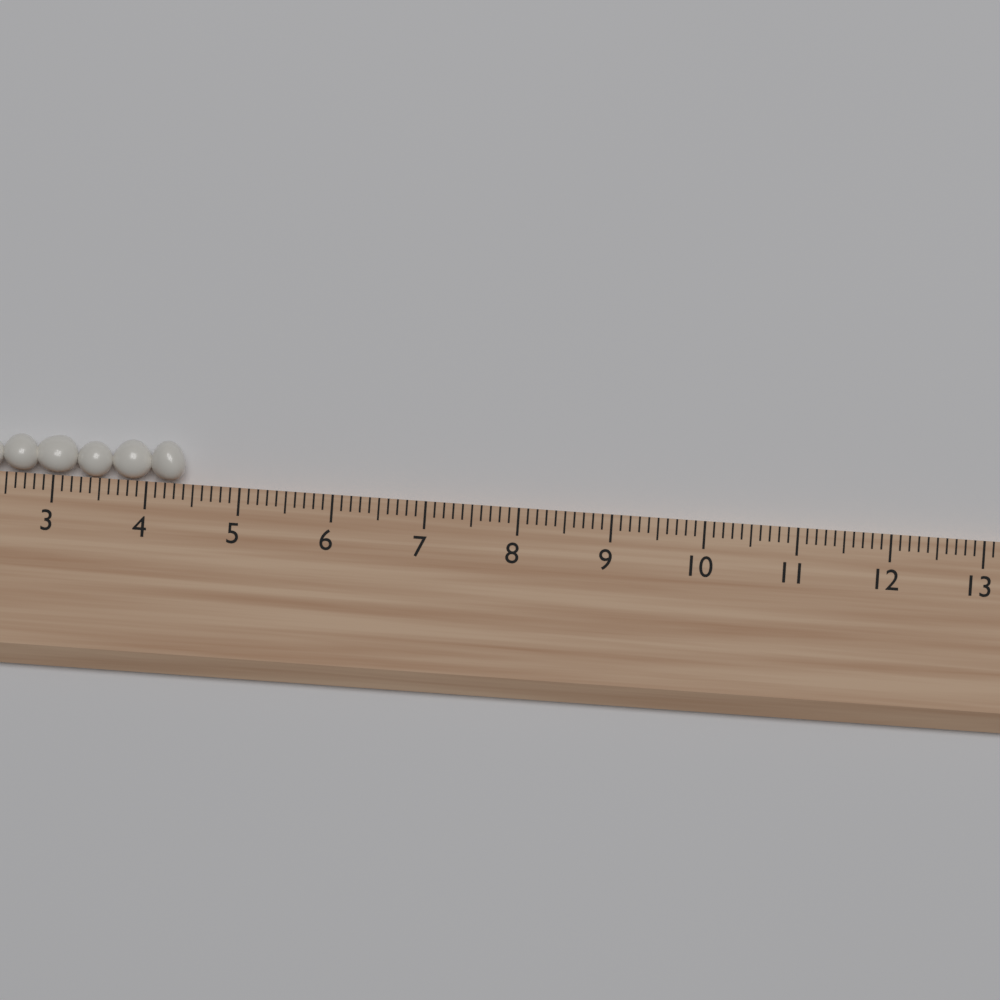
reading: 4.4 (no unit)
